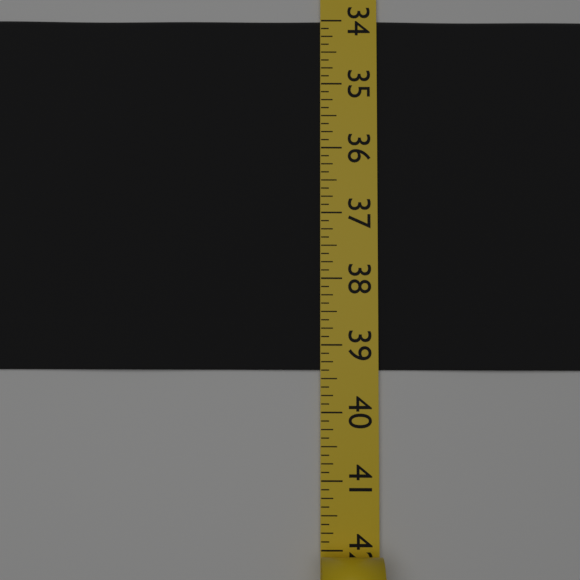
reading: 39.375 (no unit)
